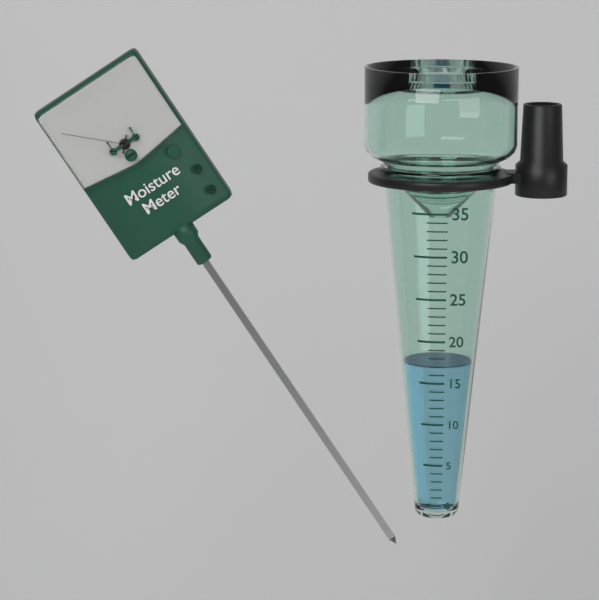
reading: 17 (no unit)
